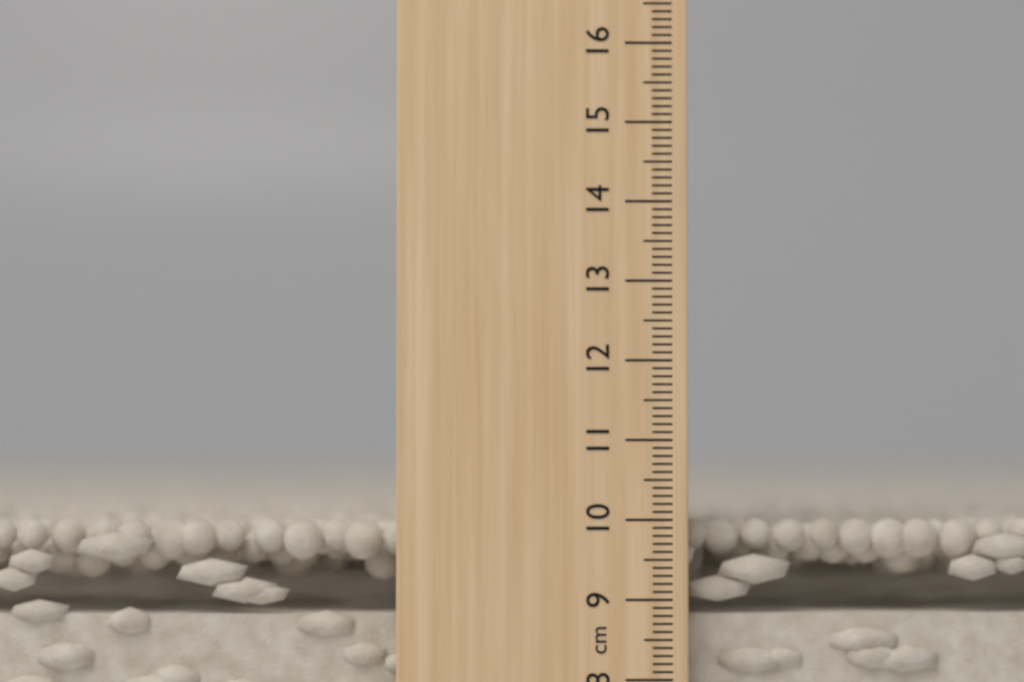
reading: 10.0 cm
